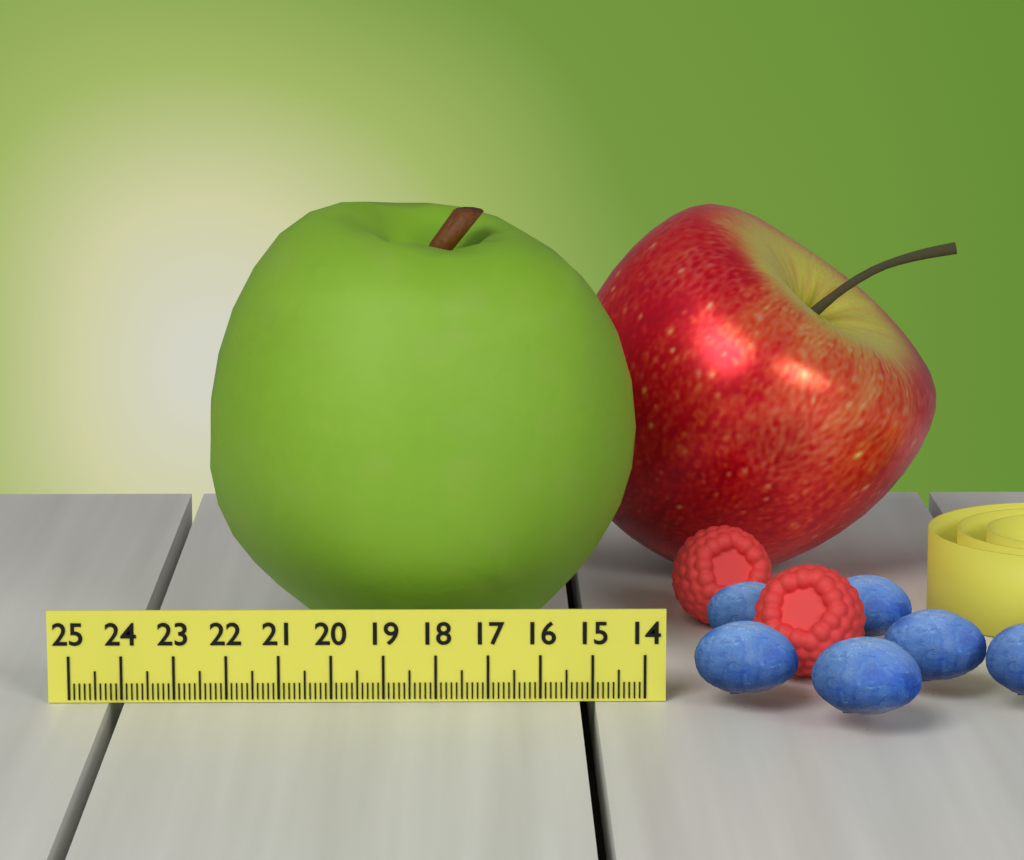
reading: 22.6 (no unit)
